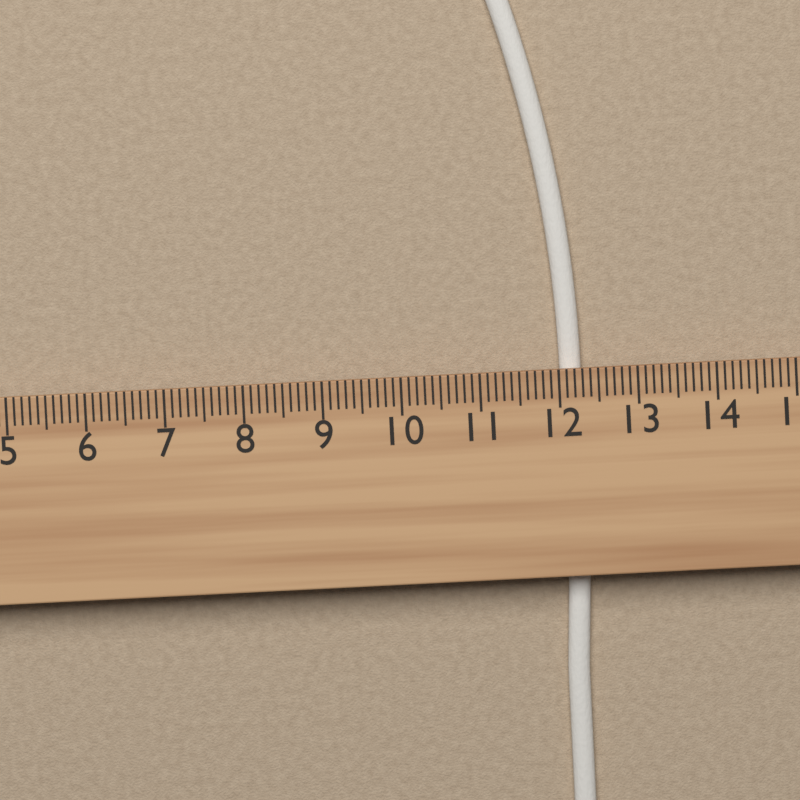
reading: 12.3 cm
